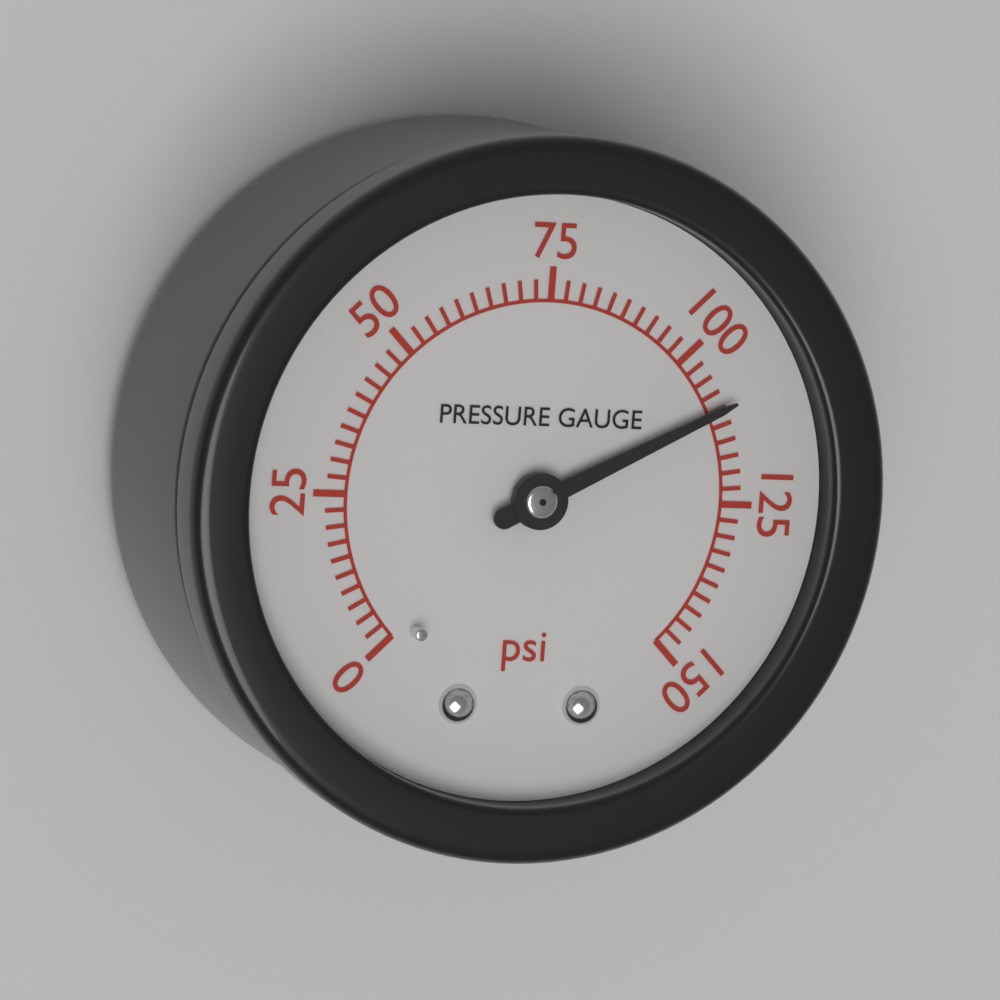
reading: 110.0 psi
